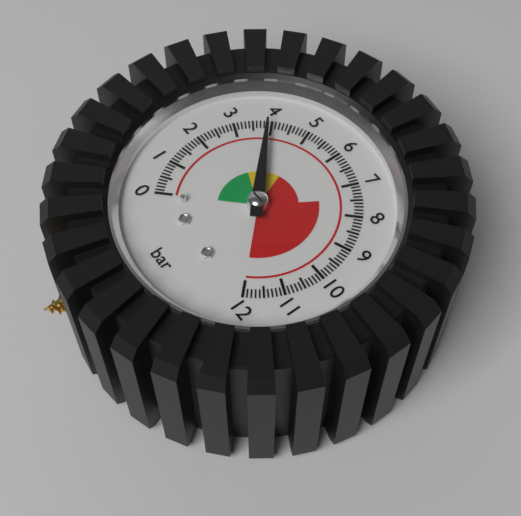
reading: 3.9 bar
